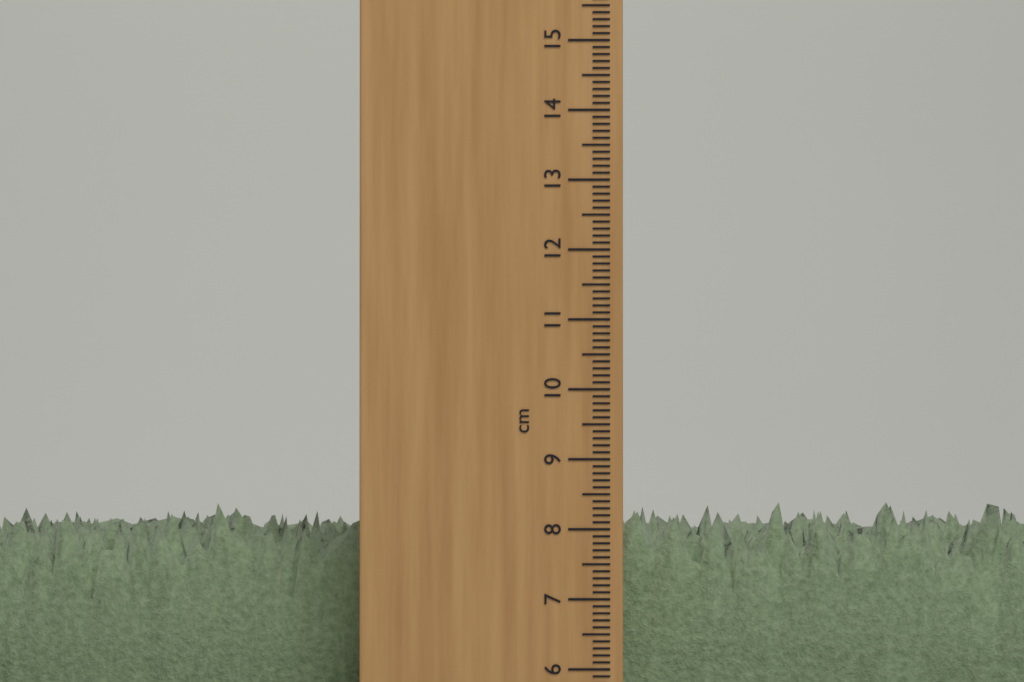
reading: 8.4 cm
